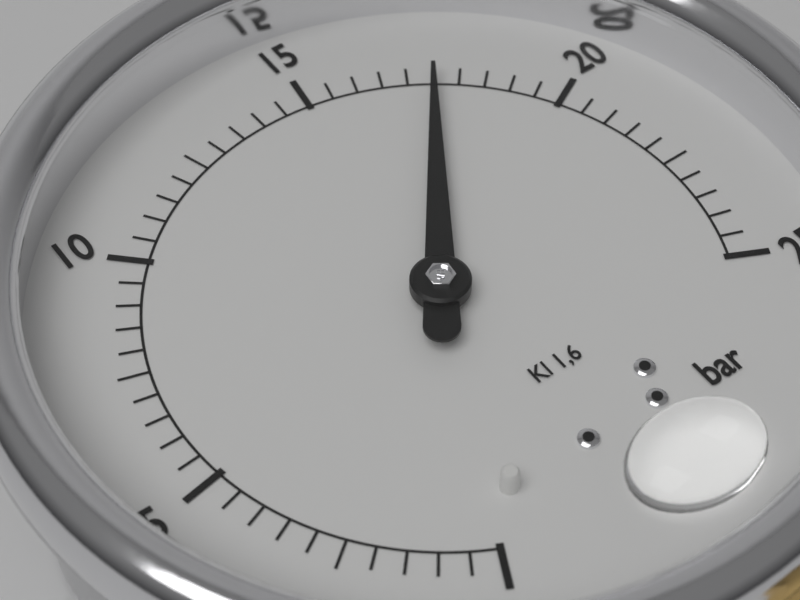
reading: 17.5 bar
